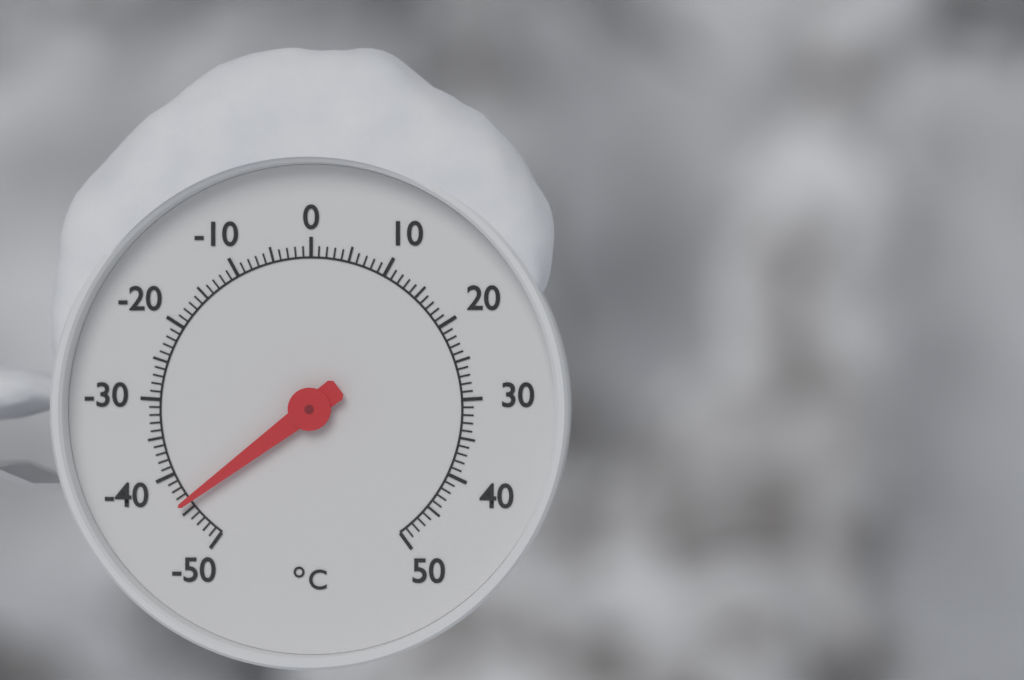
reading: -44 °C
